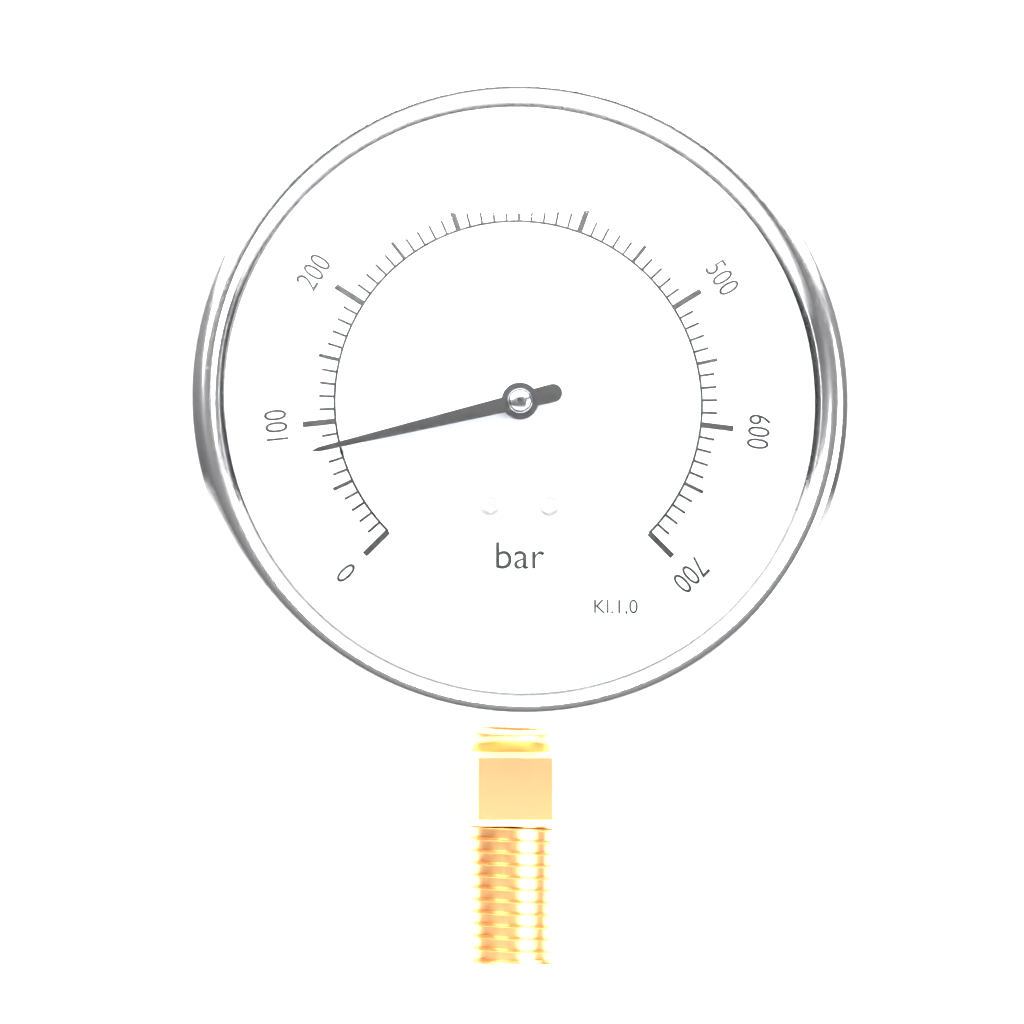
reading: 80 bar
